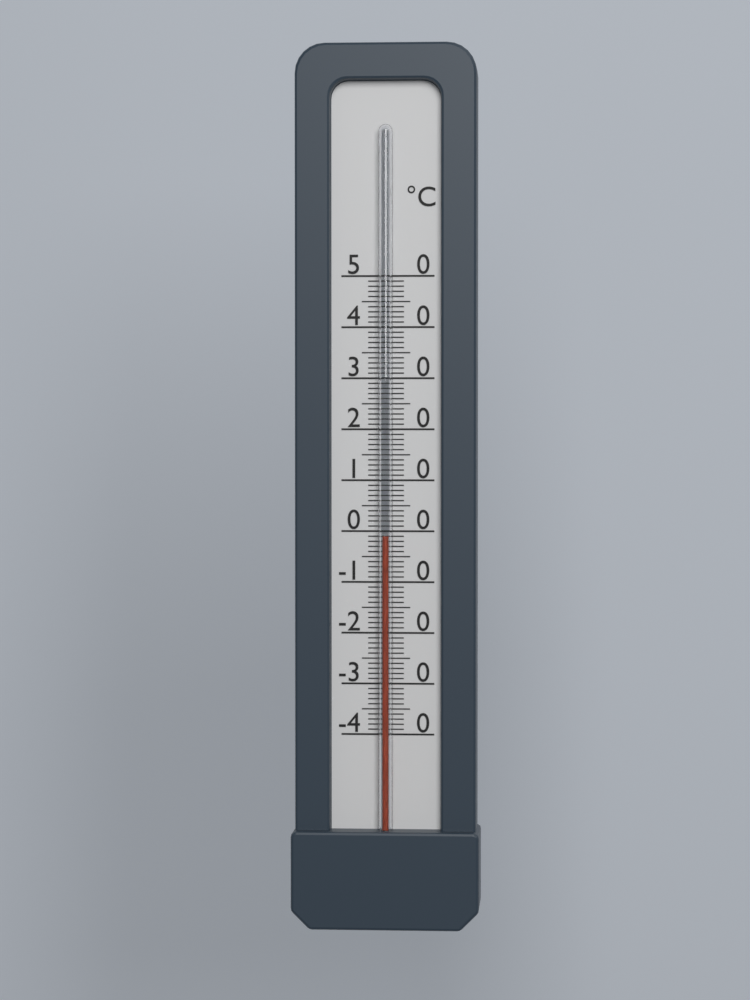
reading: -1 °C
